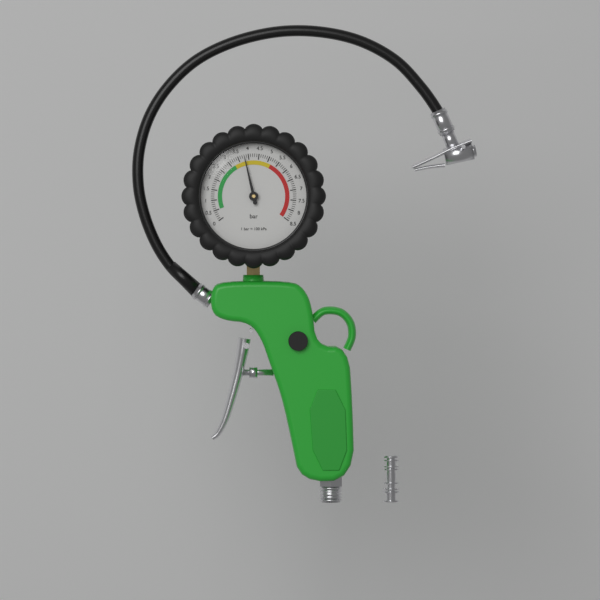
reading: 3.8 bar
